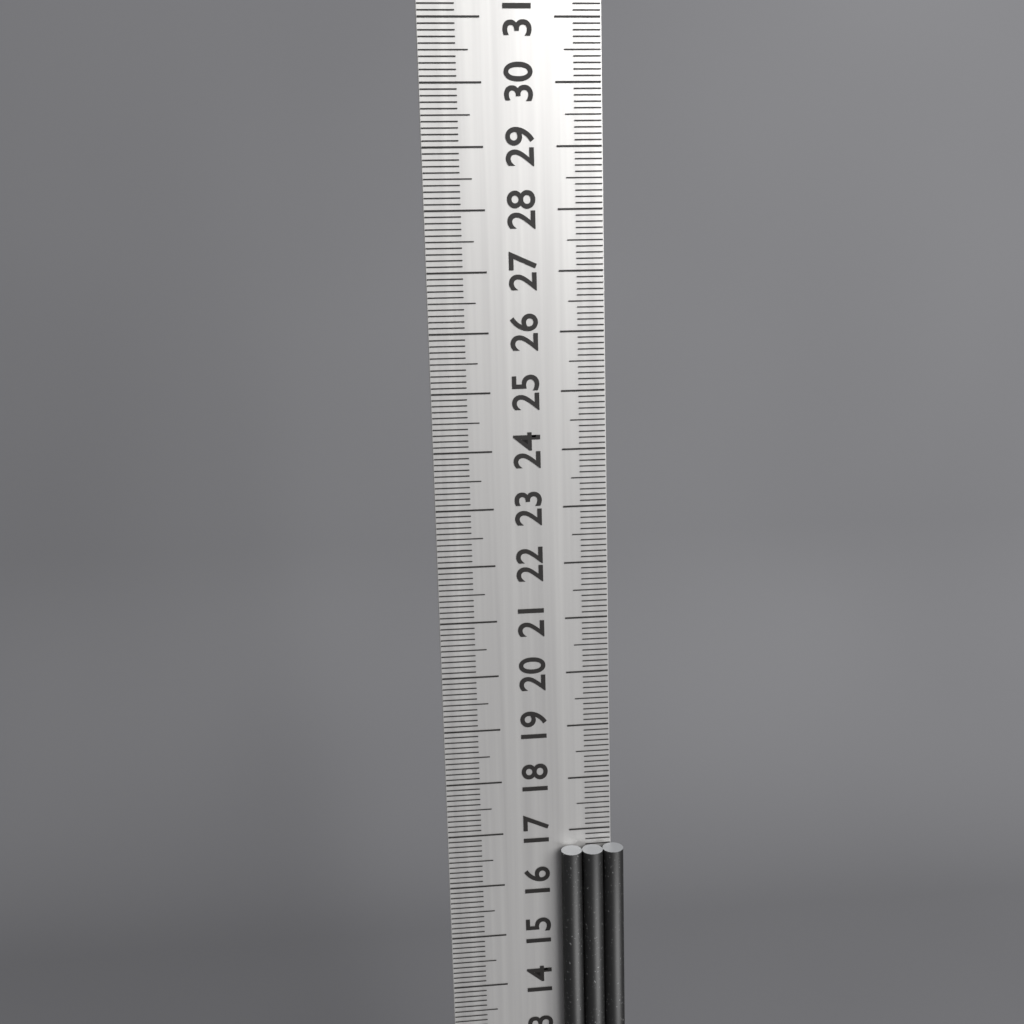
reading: 16.7 cm
